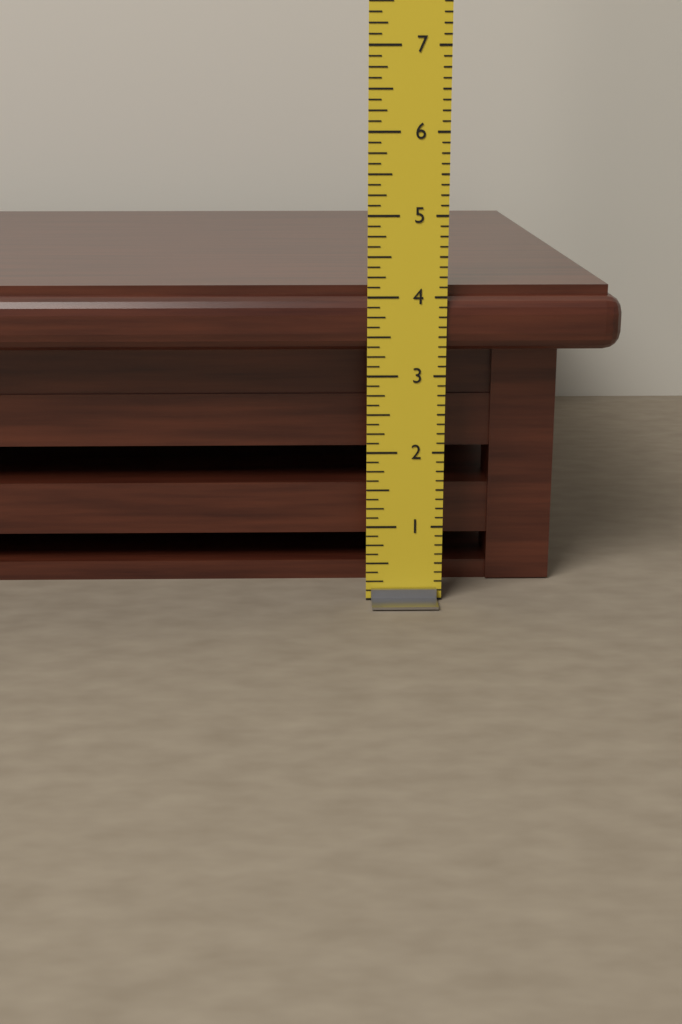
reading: 4.125 in
